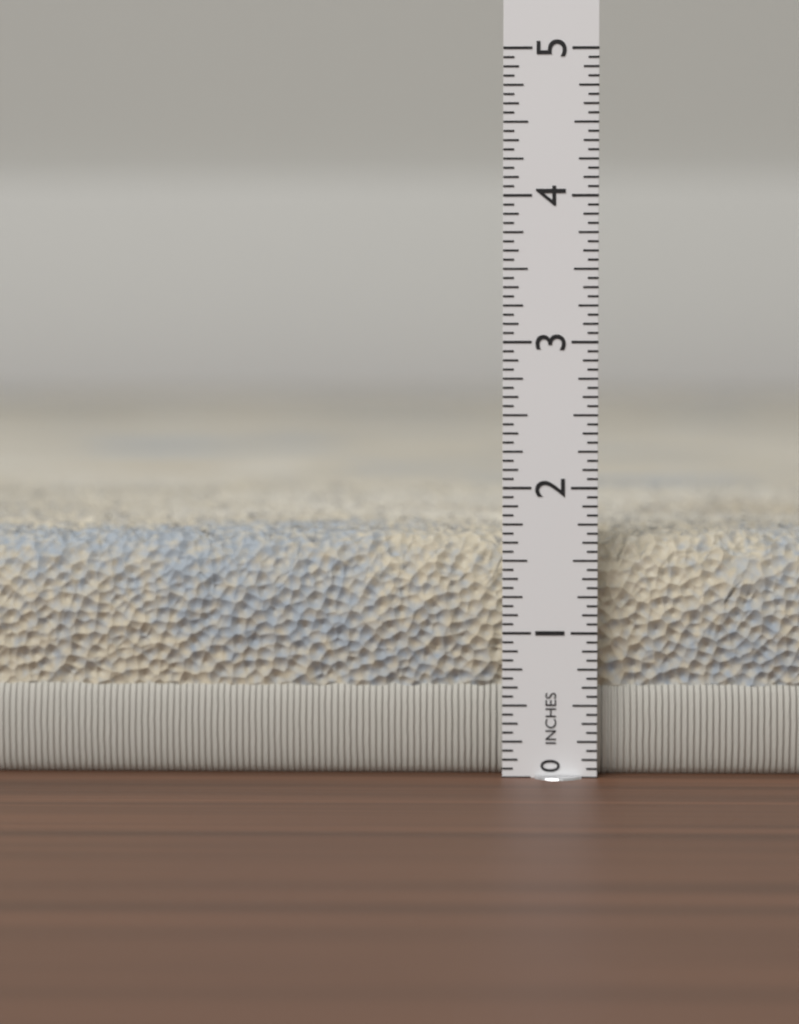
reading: 1.6875 in
